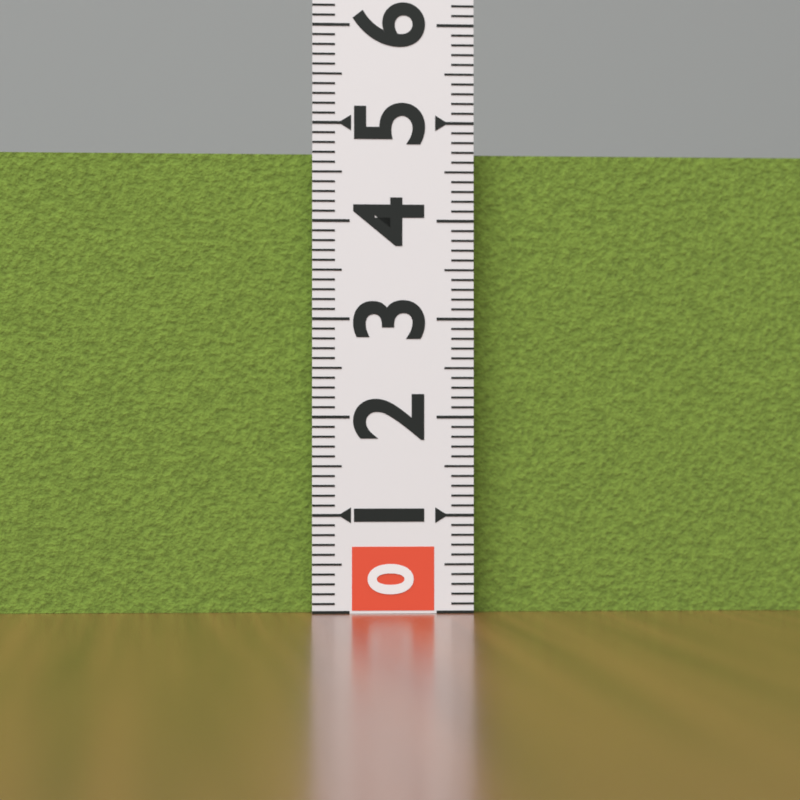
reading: 4.7 (no unit)
